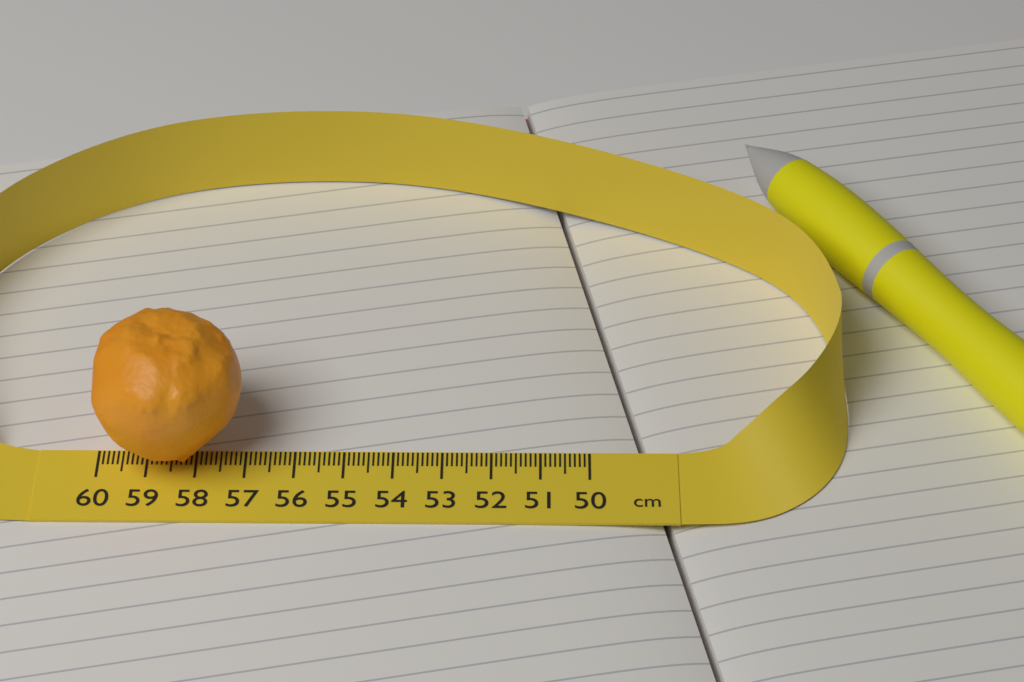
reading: 57.0 cm
